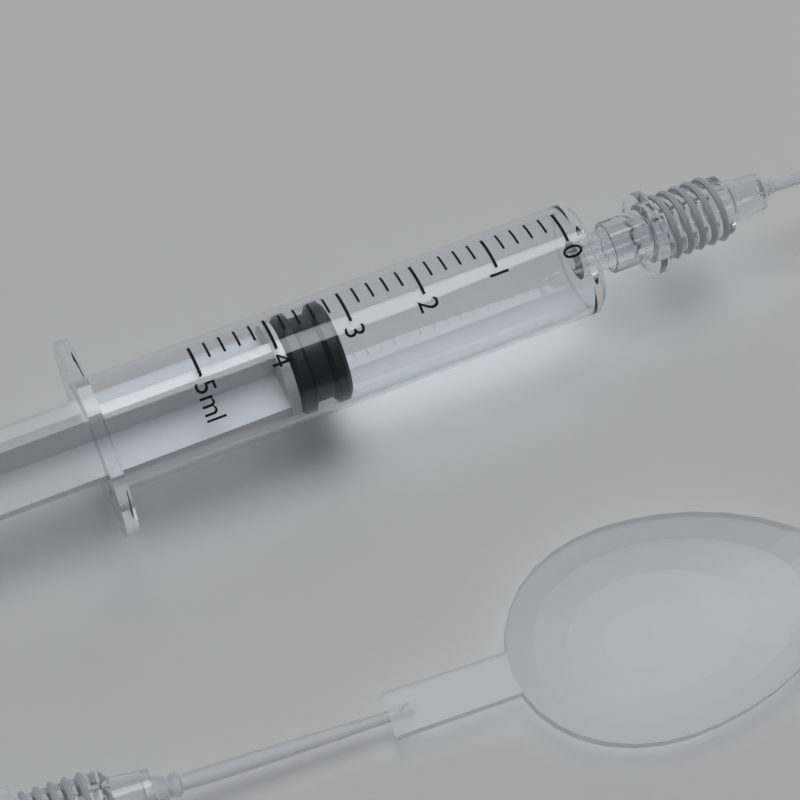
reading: 3.2 ml
